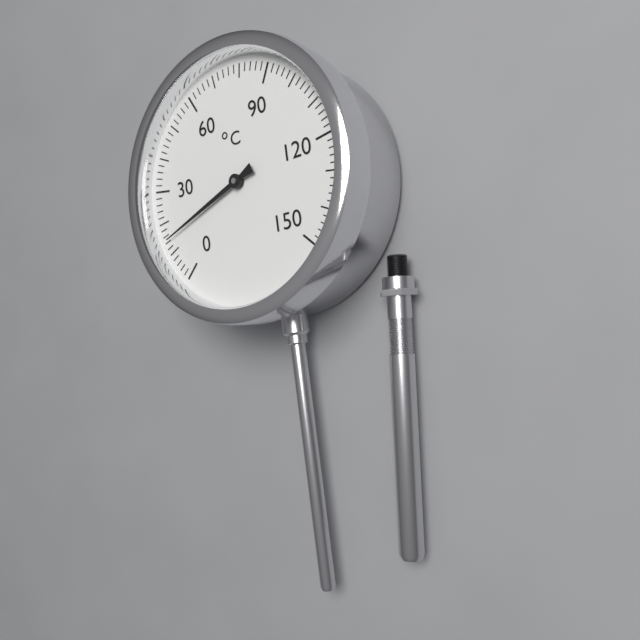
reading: 14 °C
